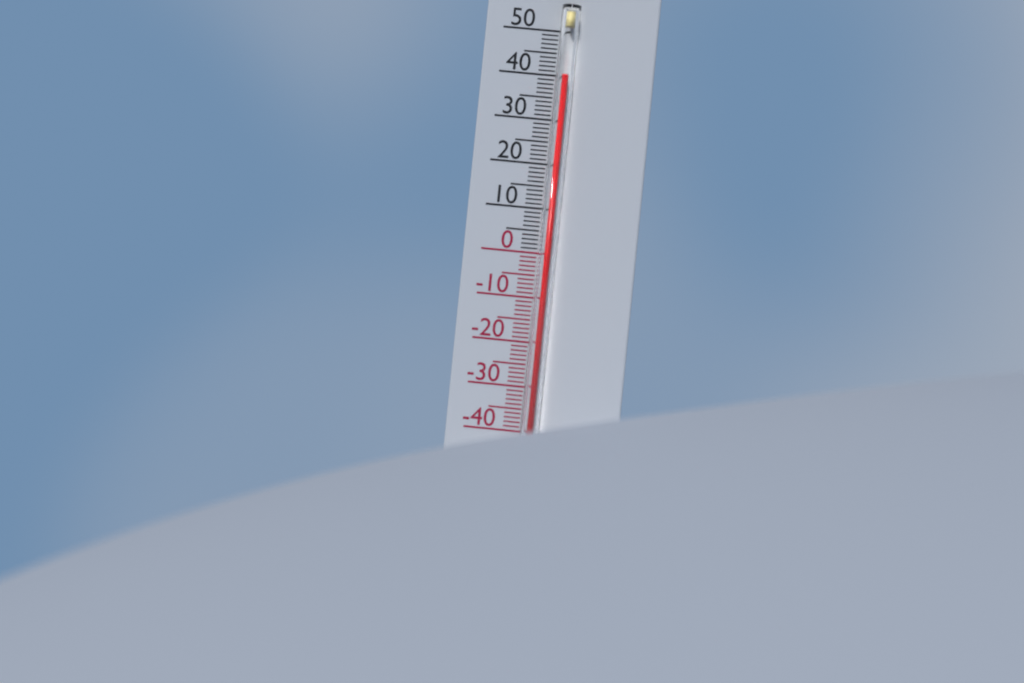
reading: 40 °C
